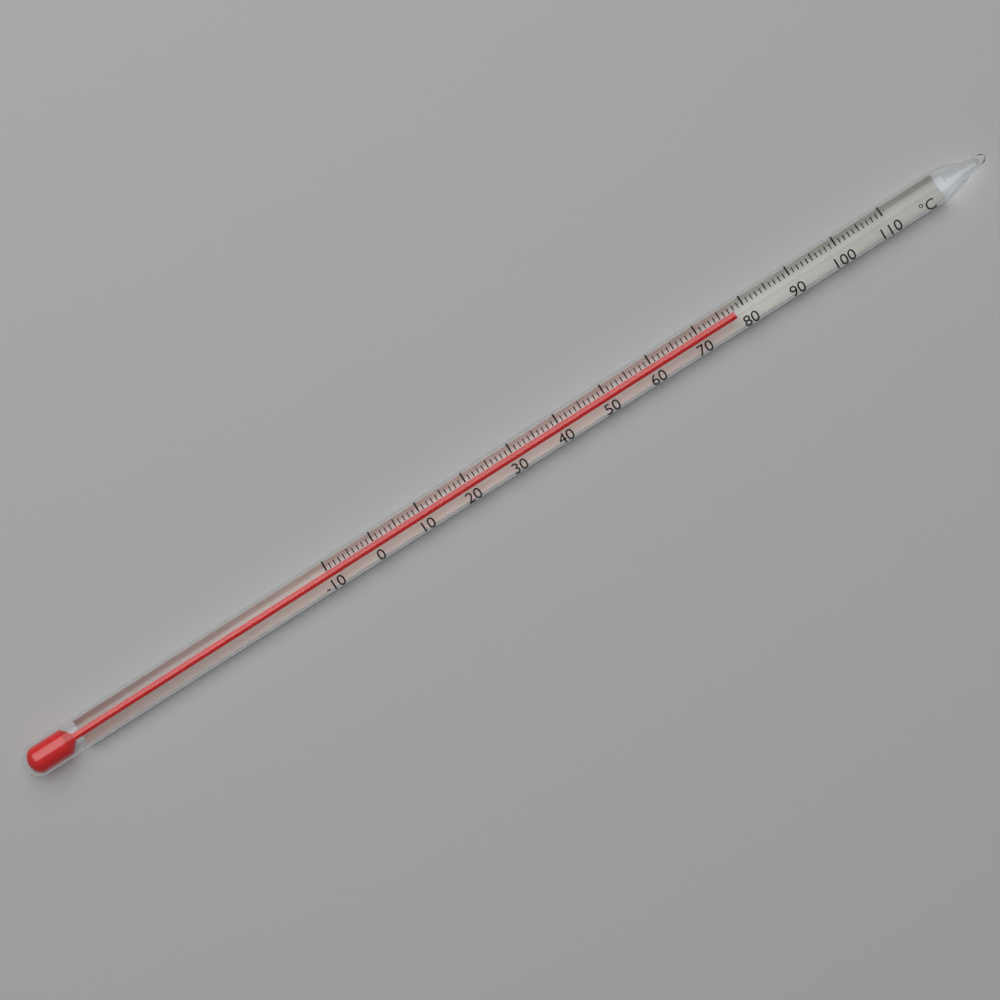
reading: 78 °C
